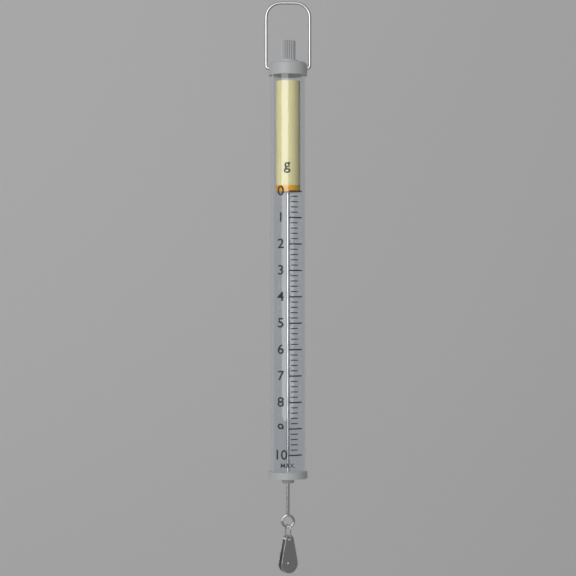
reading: 0.0 g
